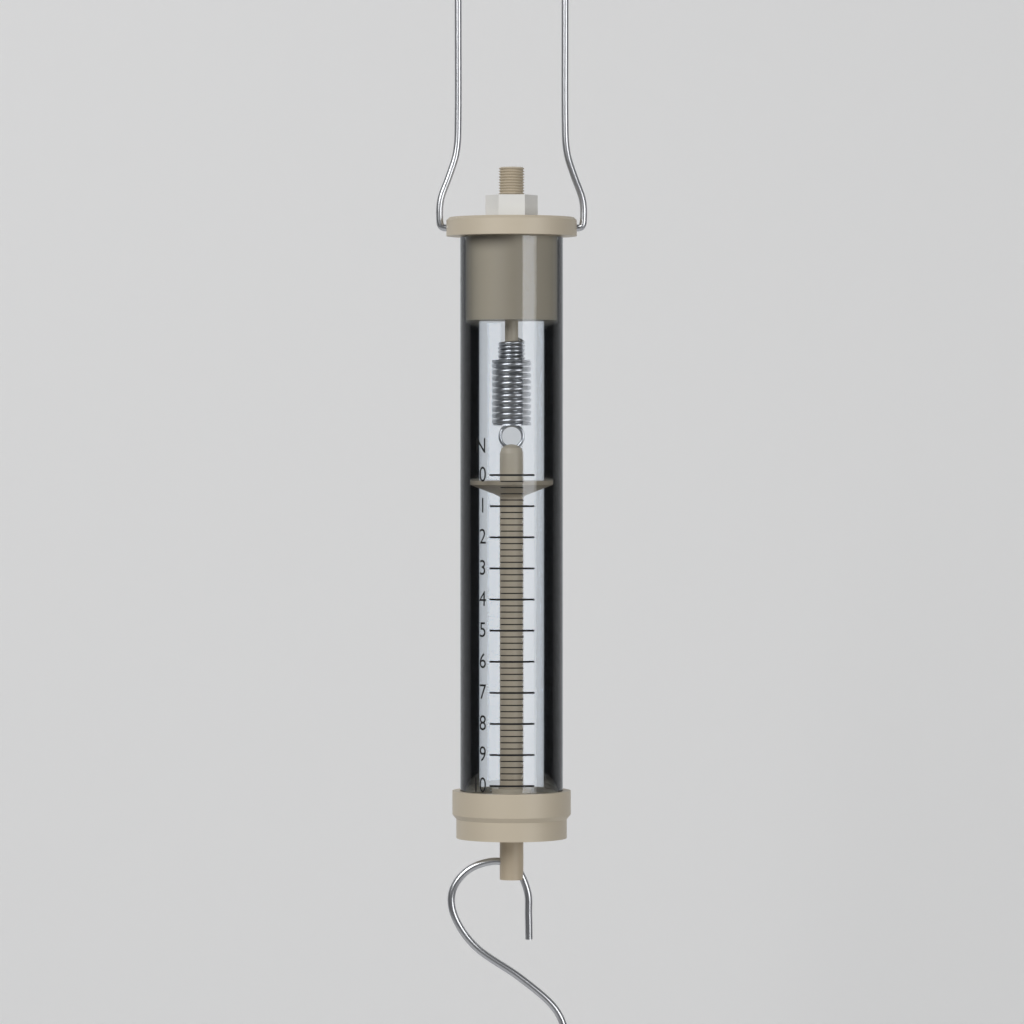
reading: 0.2 N
